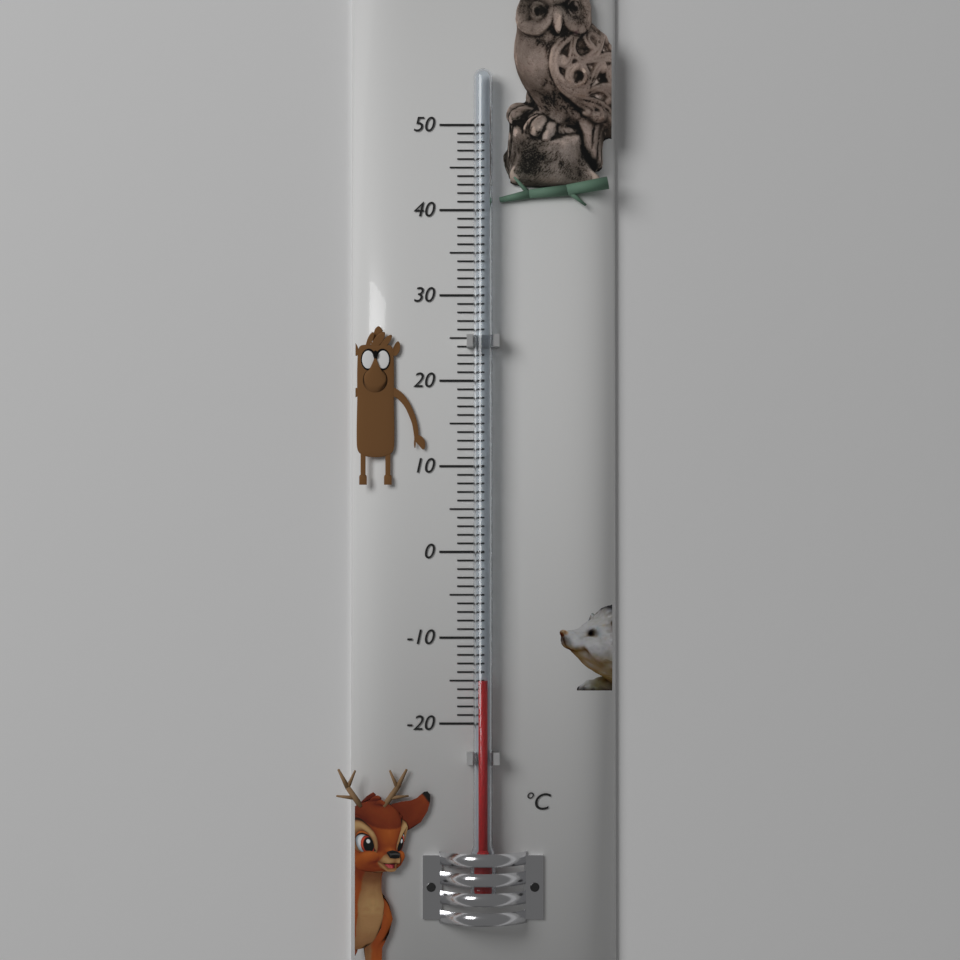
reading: -15 °C
